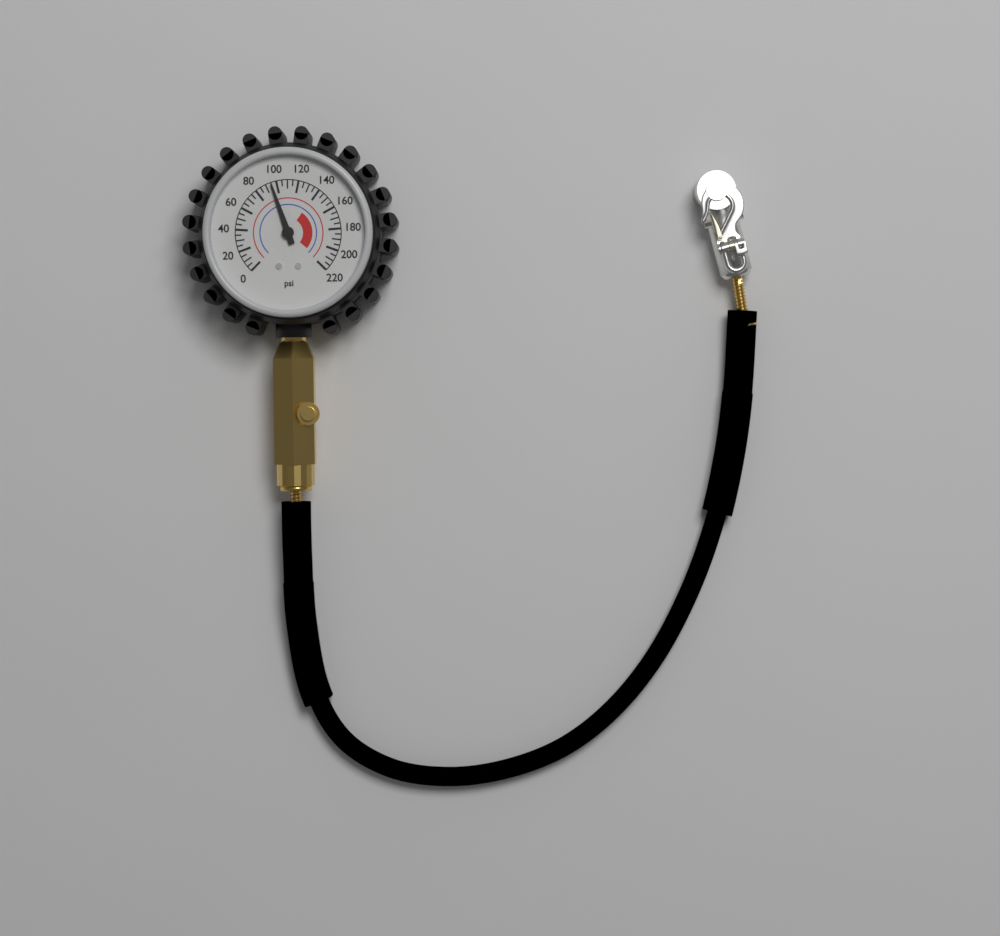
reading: 95 psi
